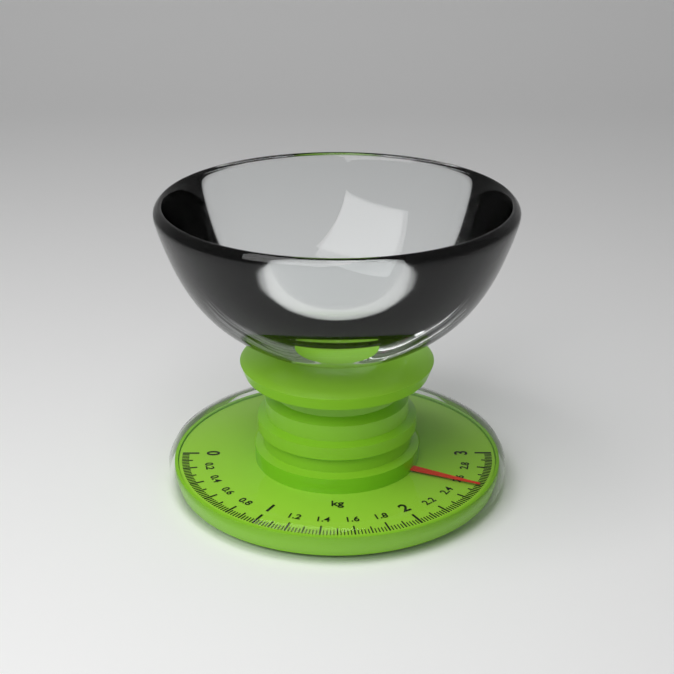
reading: 2.56 kg
